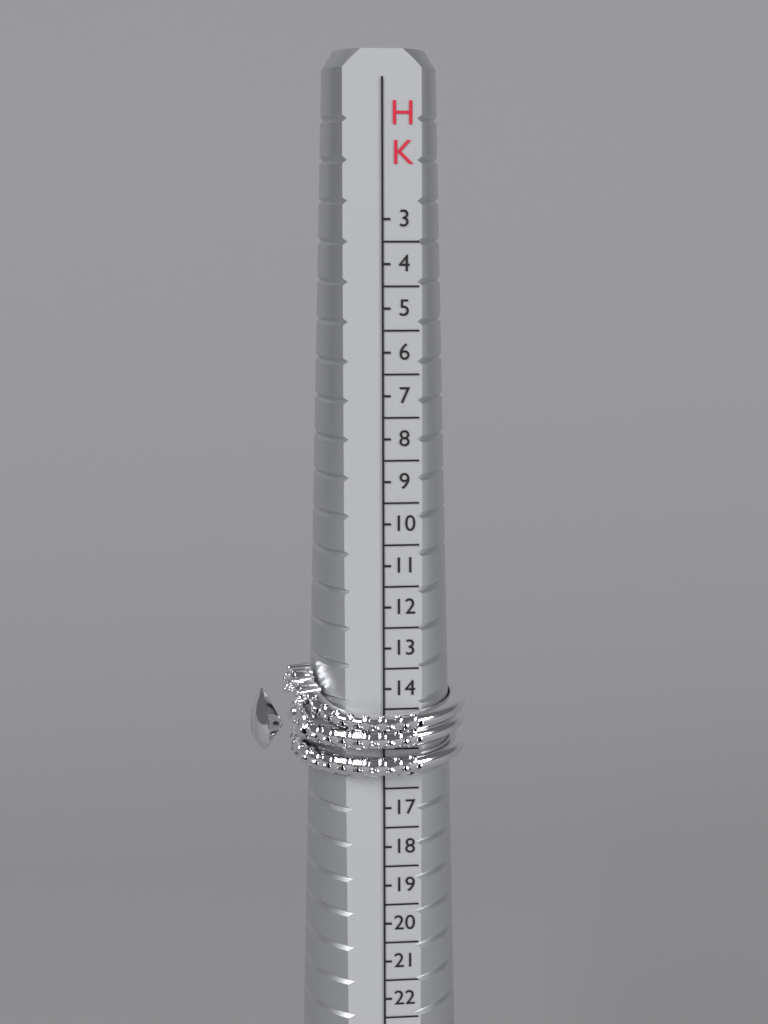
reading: 16.0 HK
